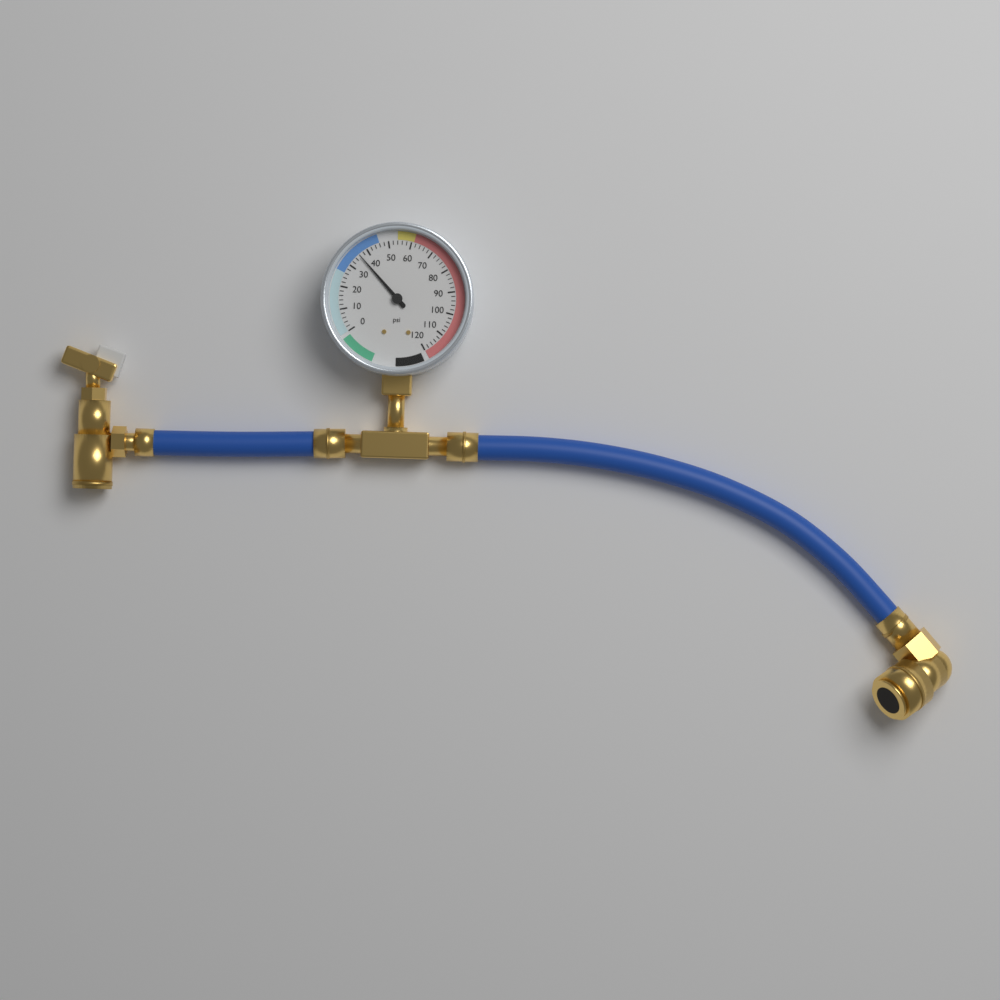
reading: 36 psi
